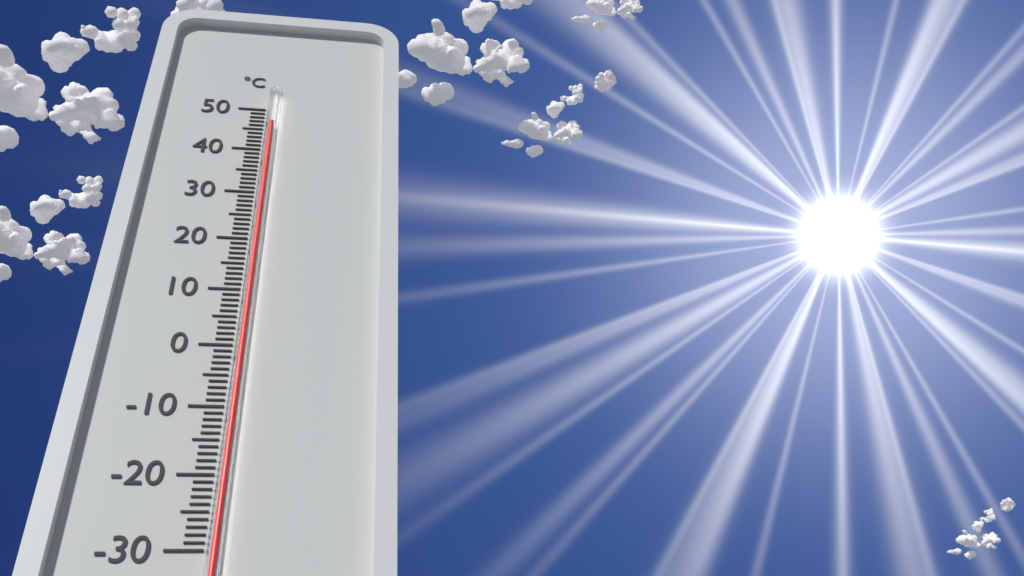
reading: 46 °C
